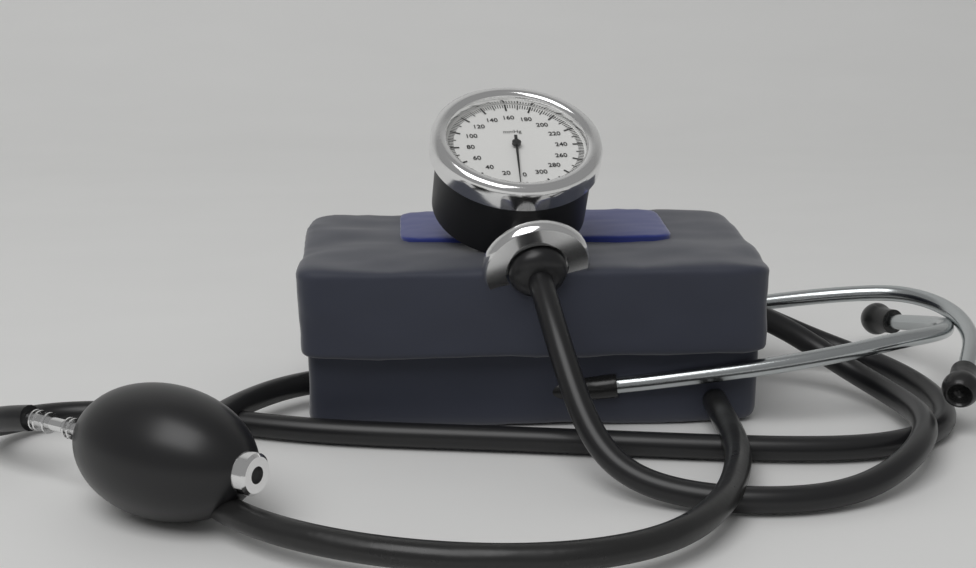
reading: 6 mmHg
